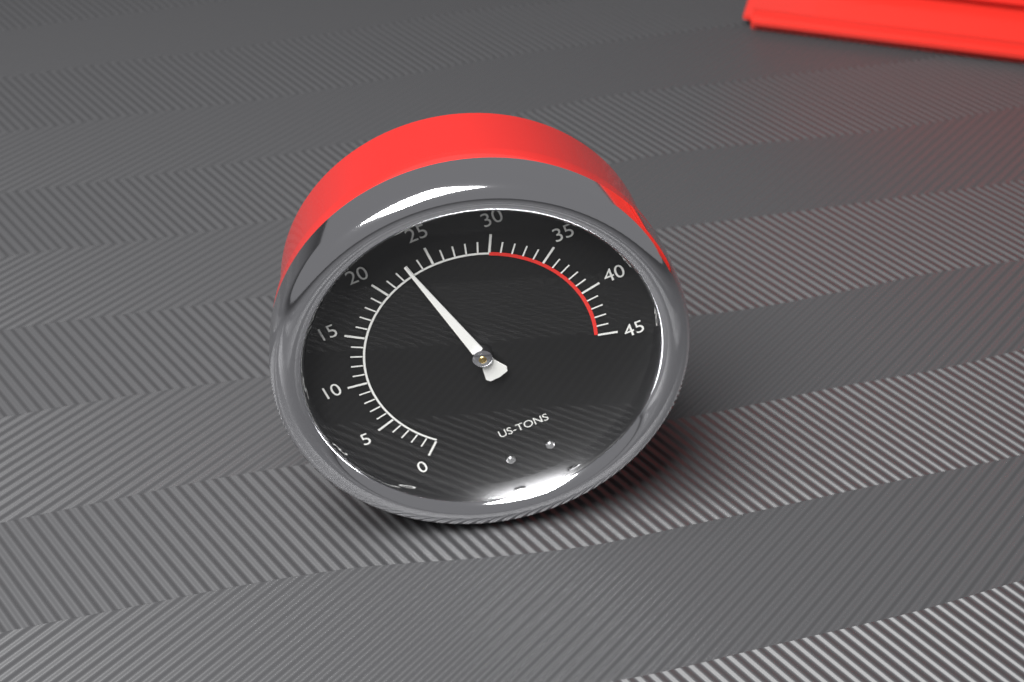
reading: 23 US tons
